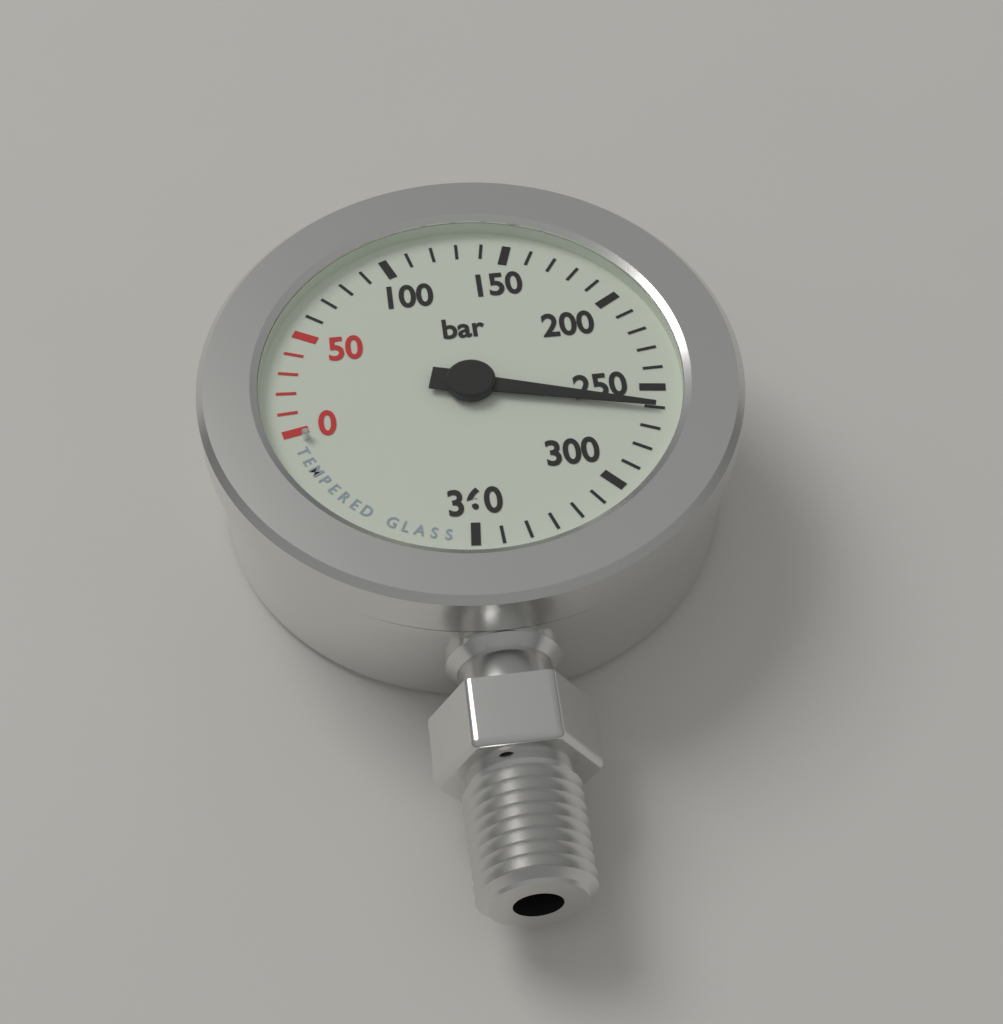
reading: 260 bar
